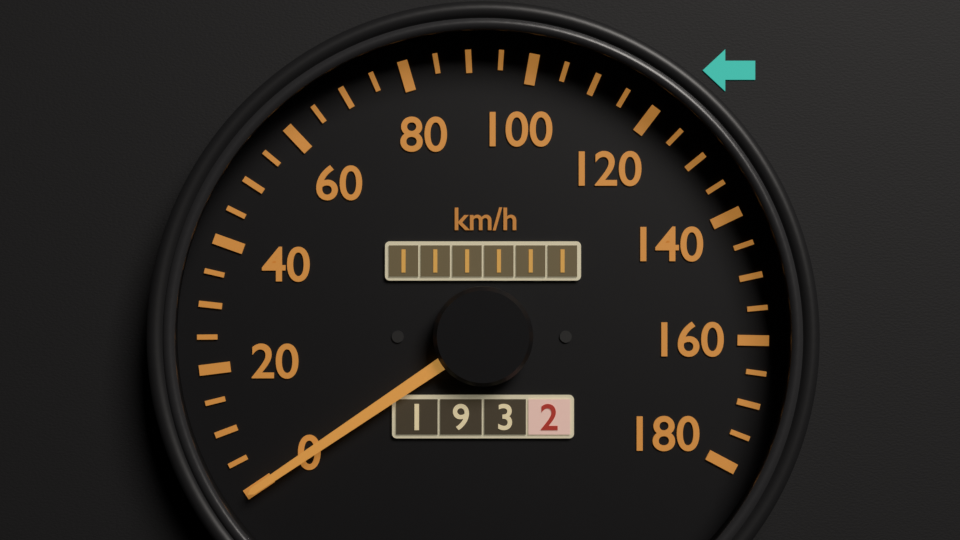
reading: 0 km/h
